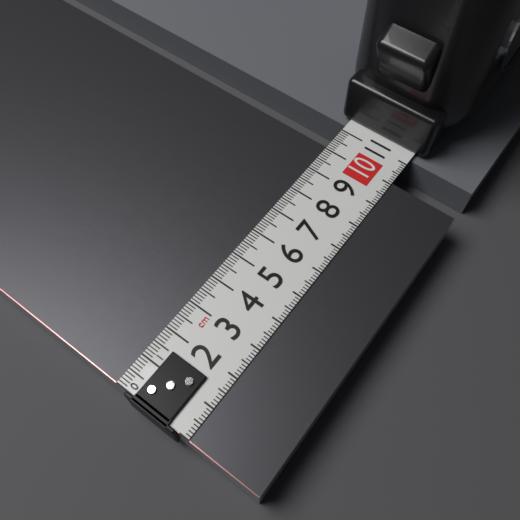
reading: 10.1 cm
